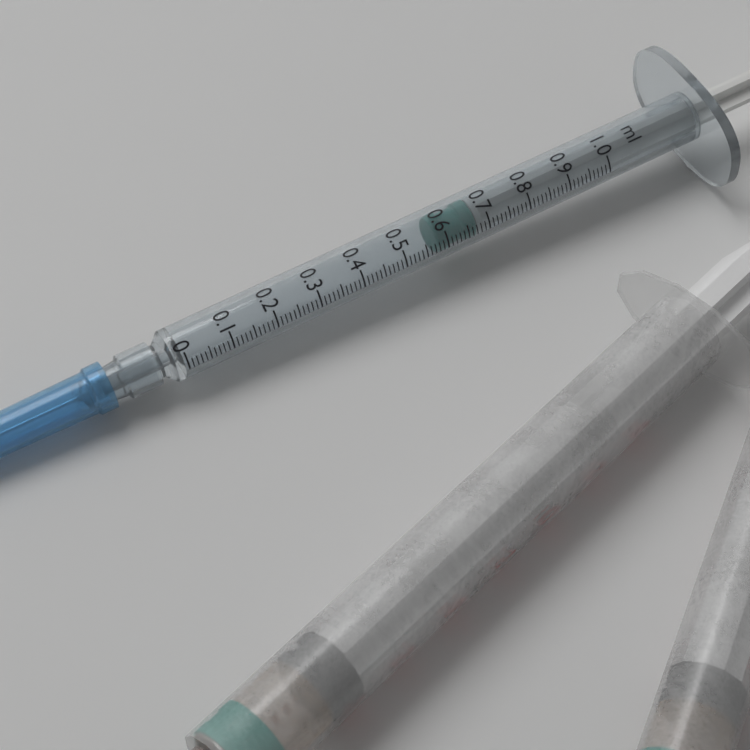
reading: 0.58 ml
